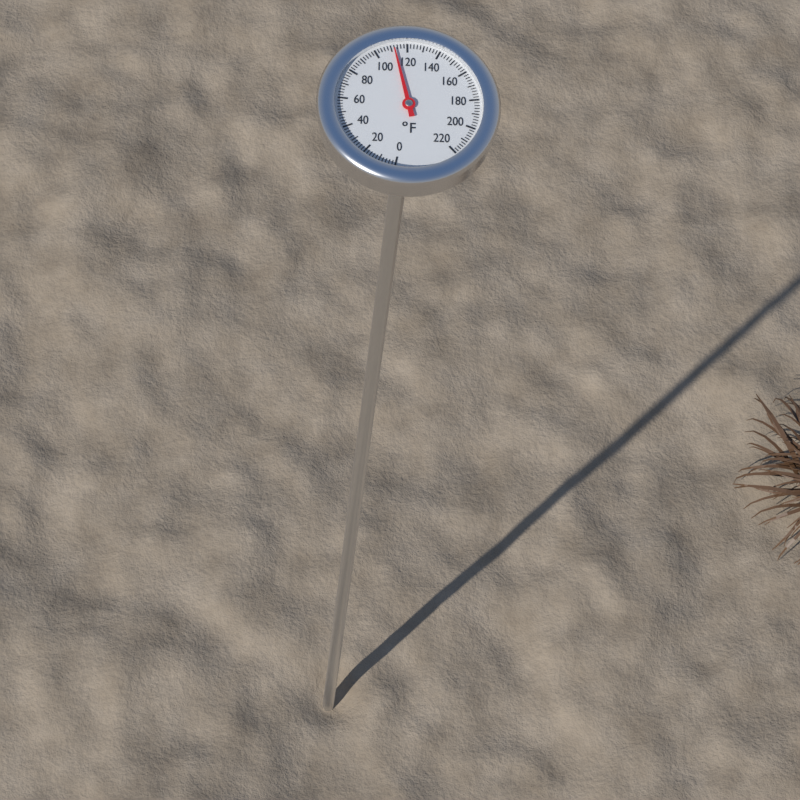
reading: 112 °F
